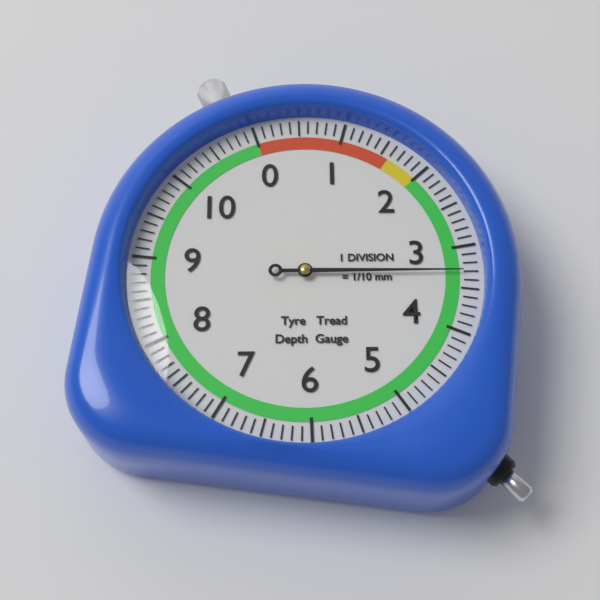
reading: 3.3 mm
